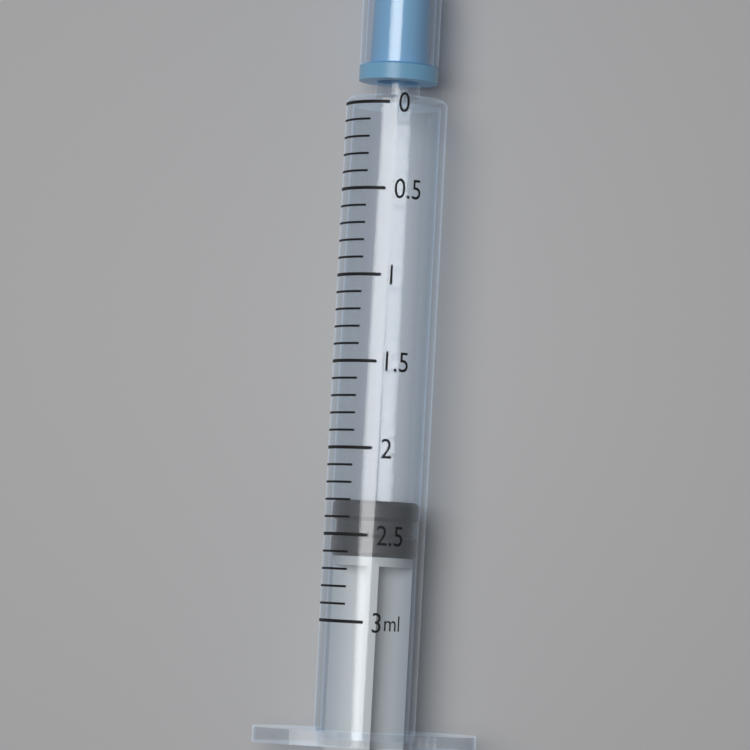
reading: 2.3 ml
